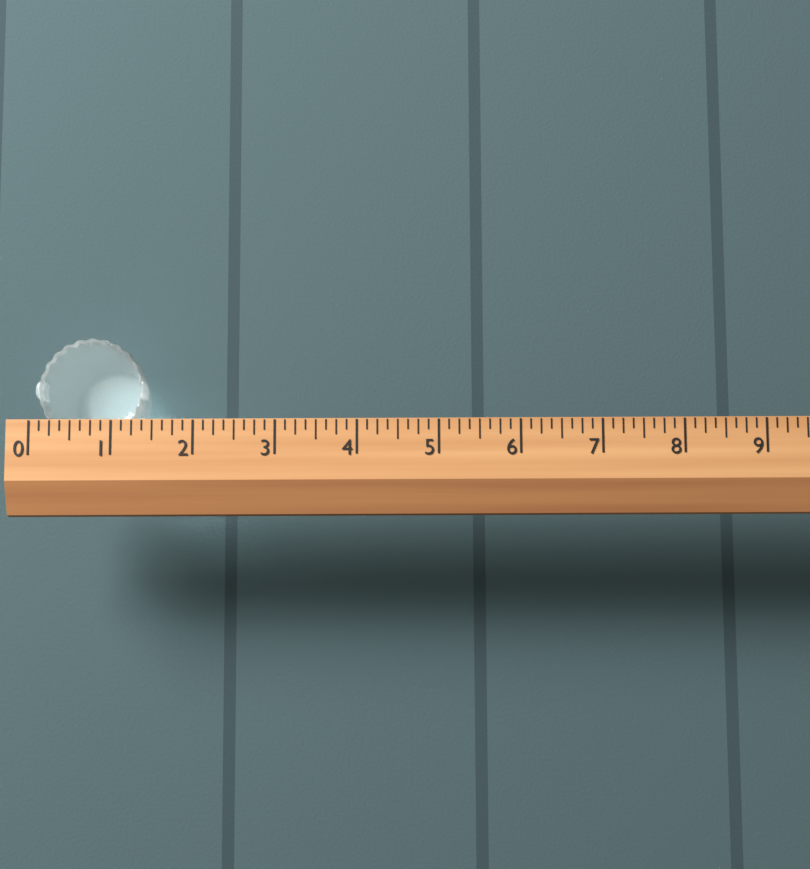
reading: 1.375 (no unit)
